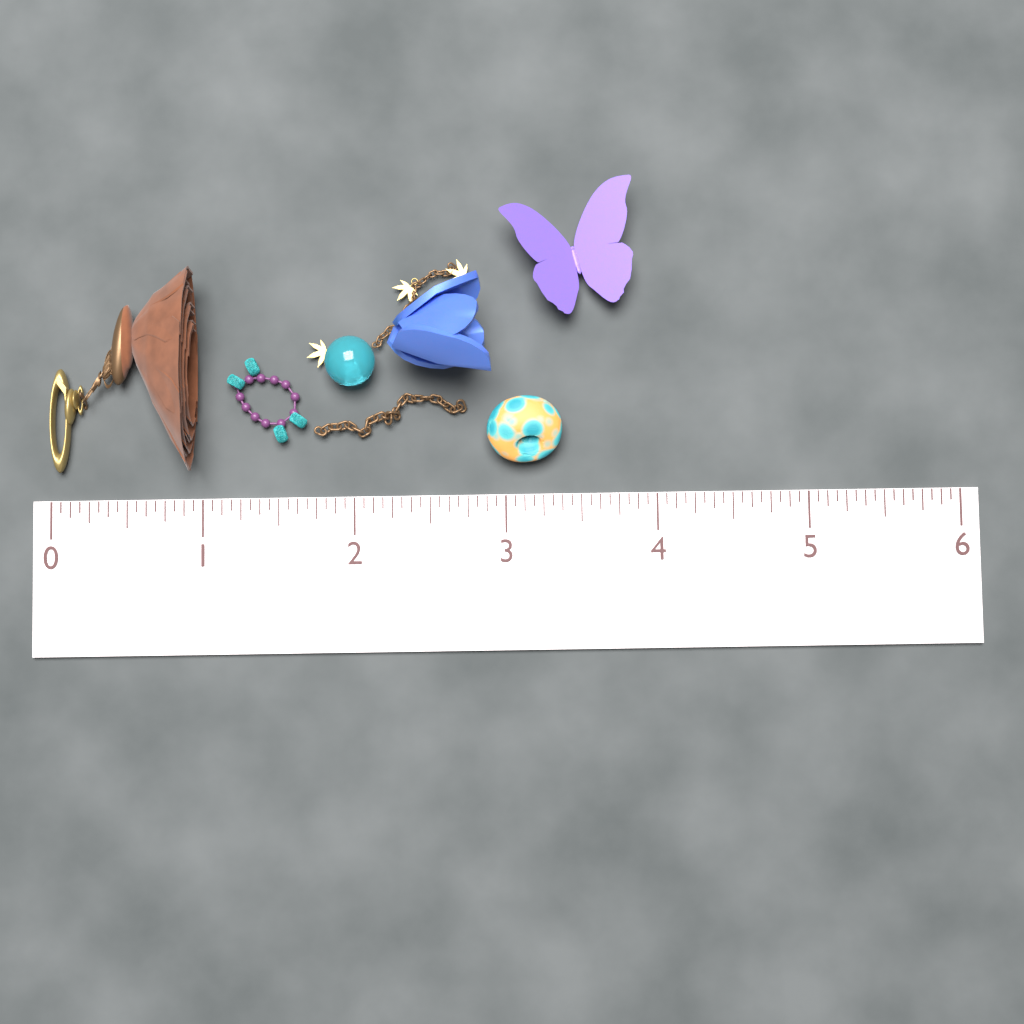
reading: 1.0000 (no unit)
